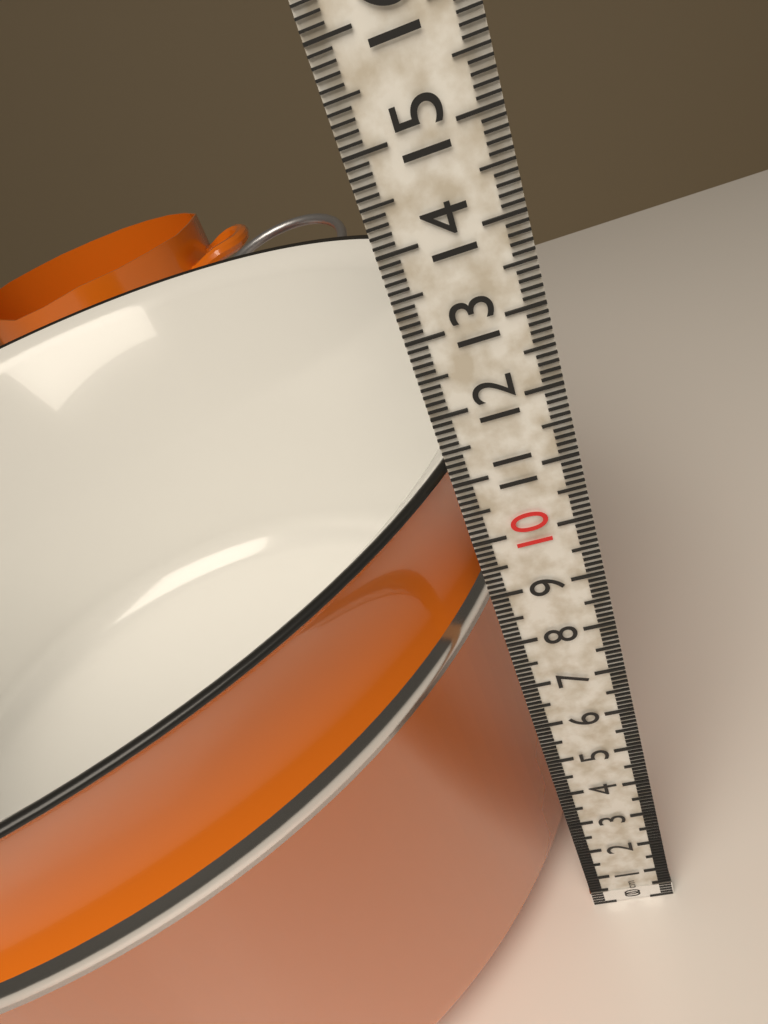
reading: 11.1 cm
